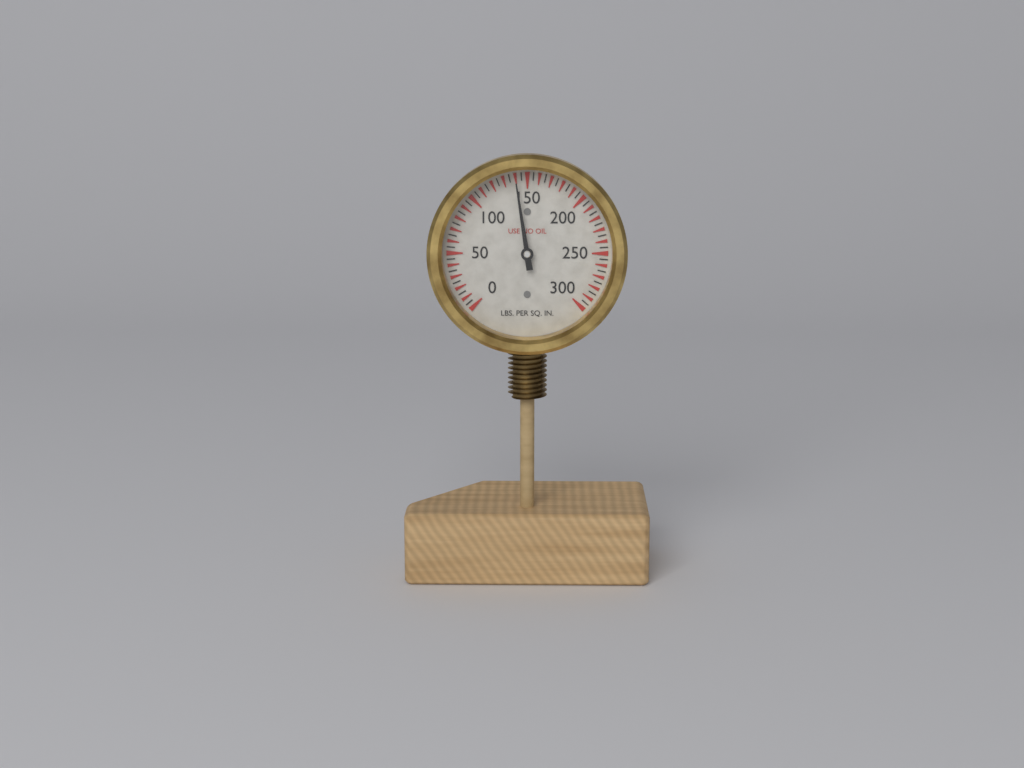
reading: 140 psi
